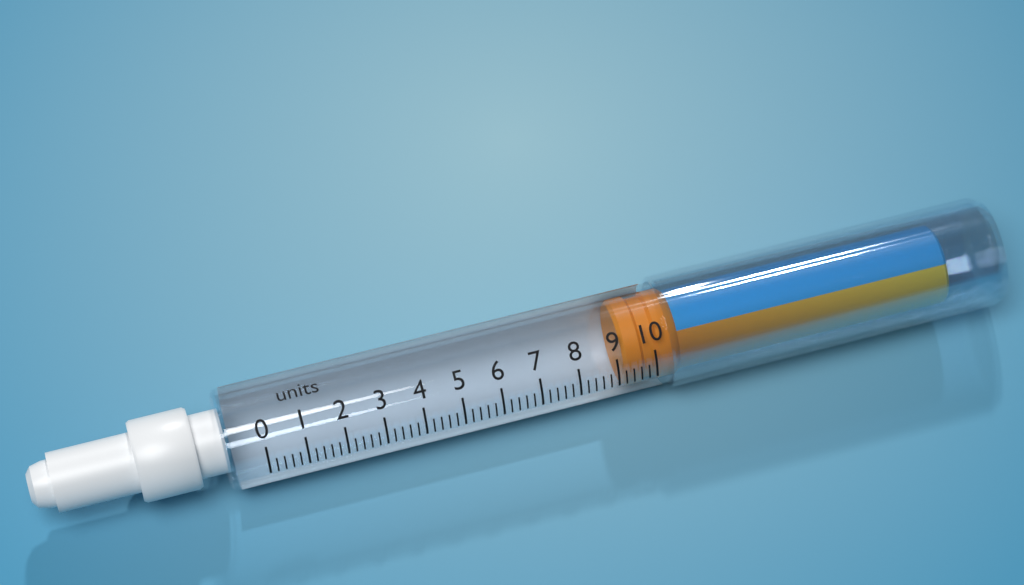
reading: 9.2 units
